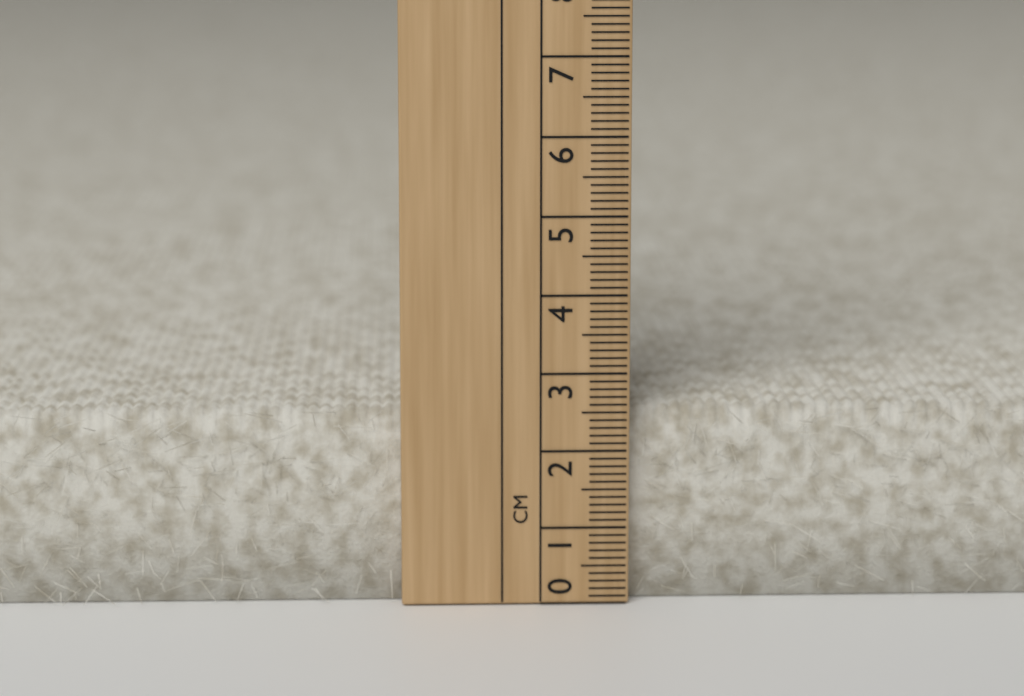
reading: 2.5 cm
